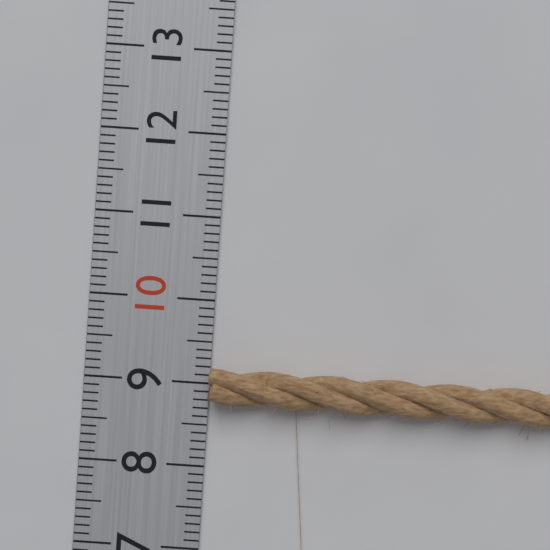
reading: 9.2 (no unit)
